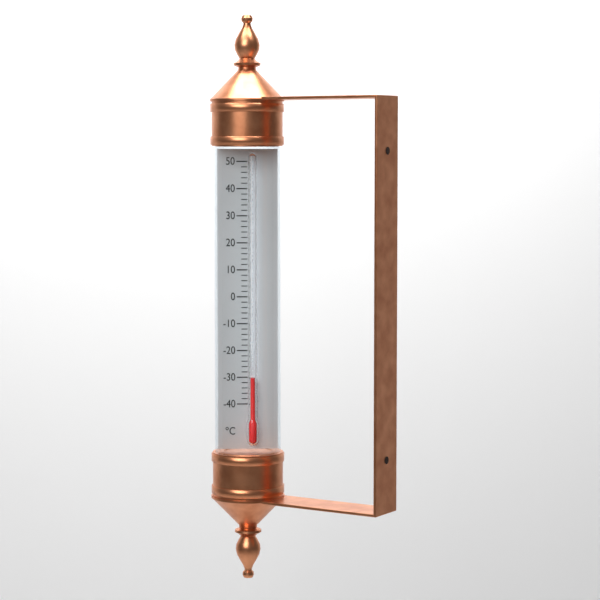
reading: -30 °C
